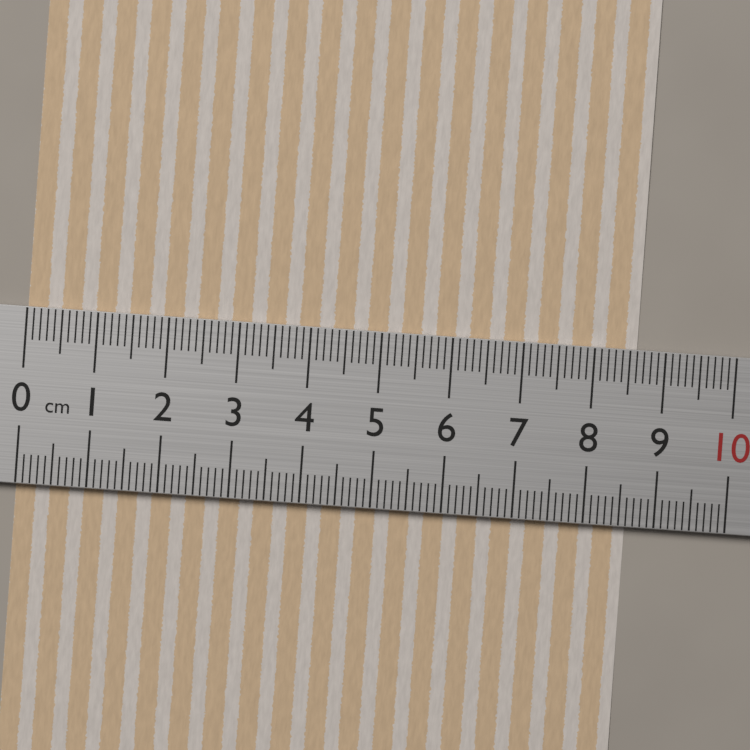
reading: 8.6 cm
